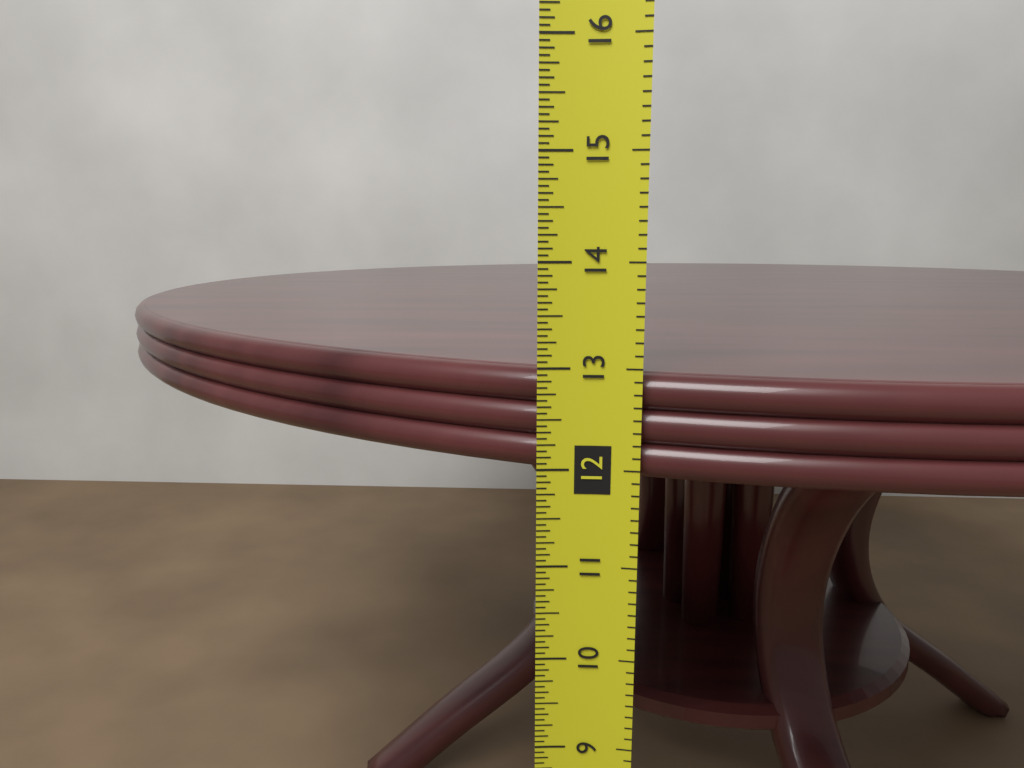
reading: 12.9375 in
